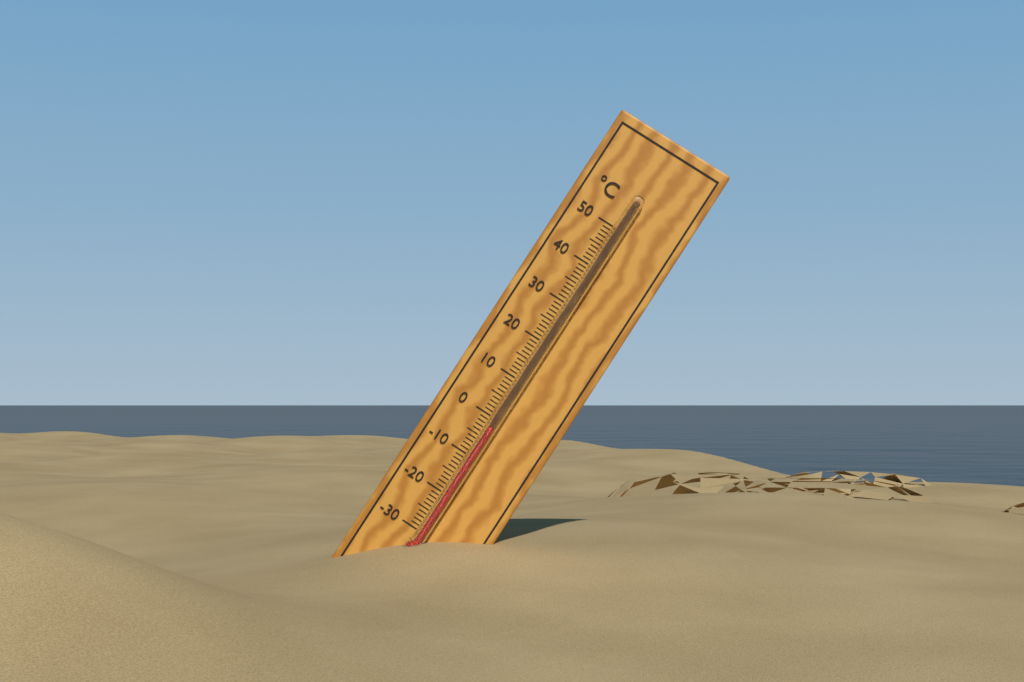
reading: -2 °C
